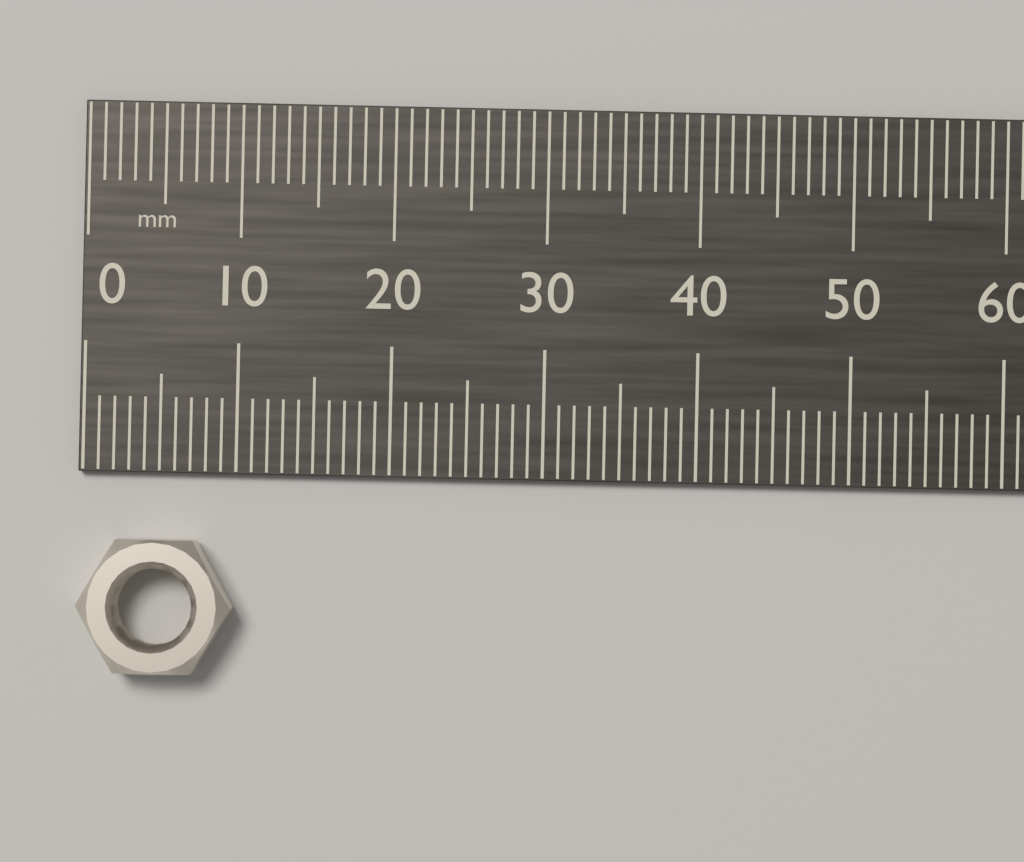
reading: 10 mm
